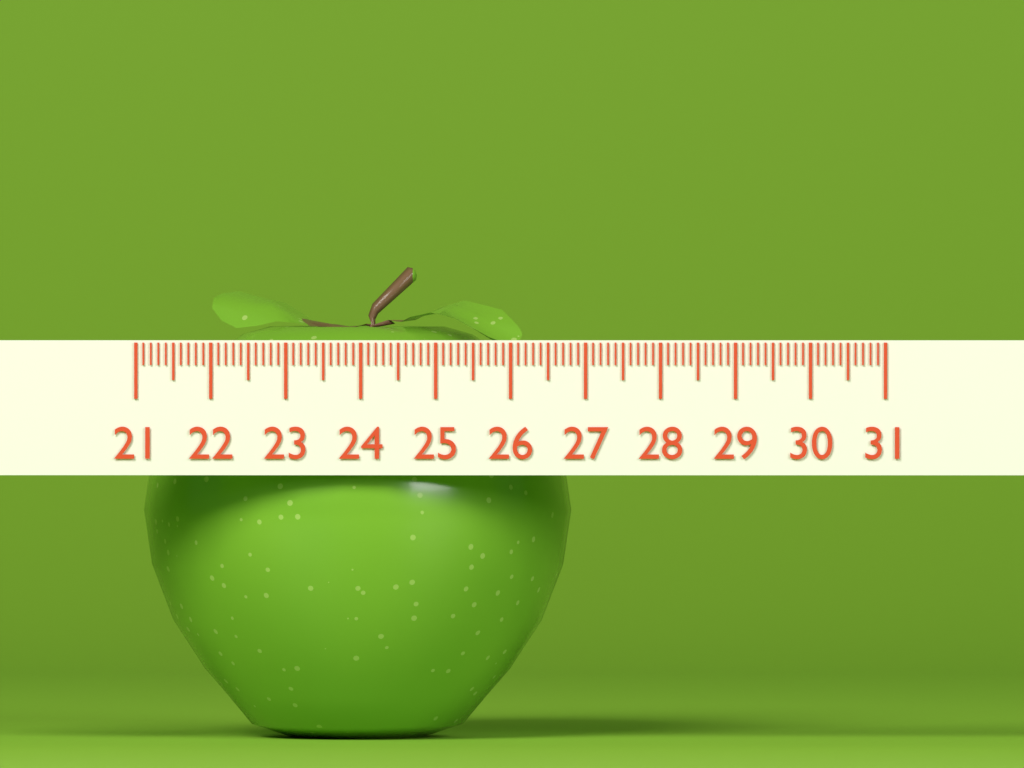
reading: 26.8 (no unit)
